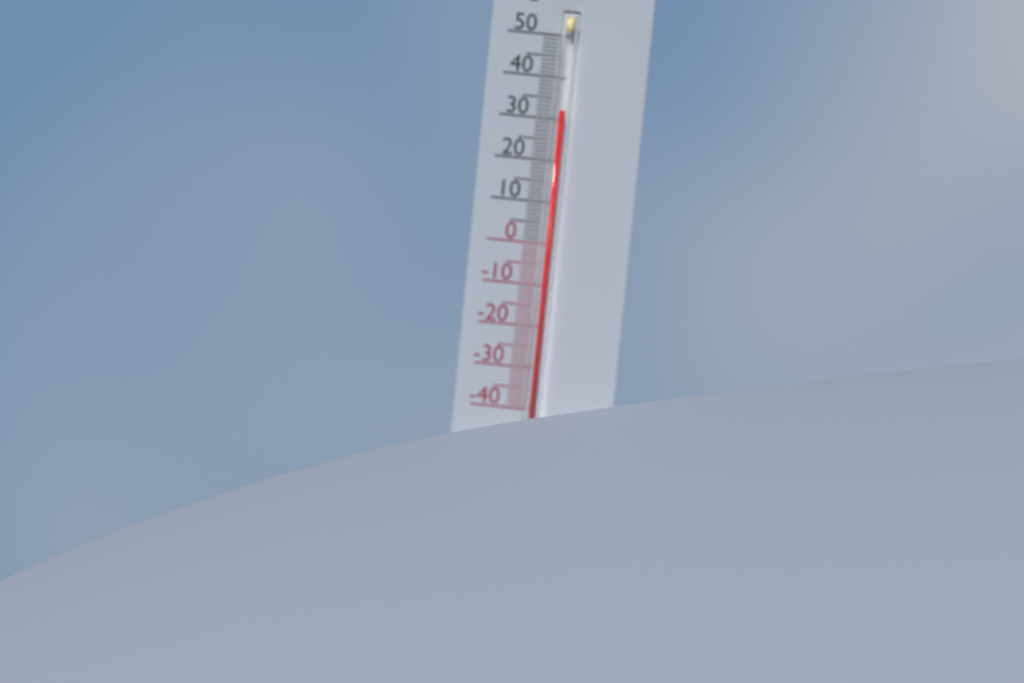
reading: 32 °C
